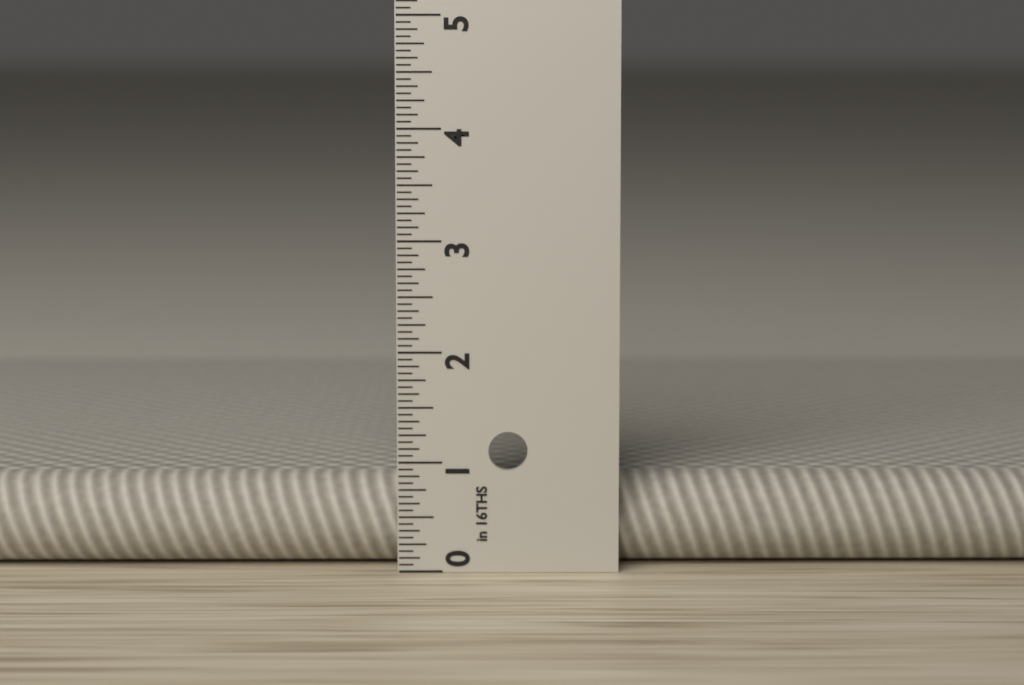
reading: 0.8125 in
